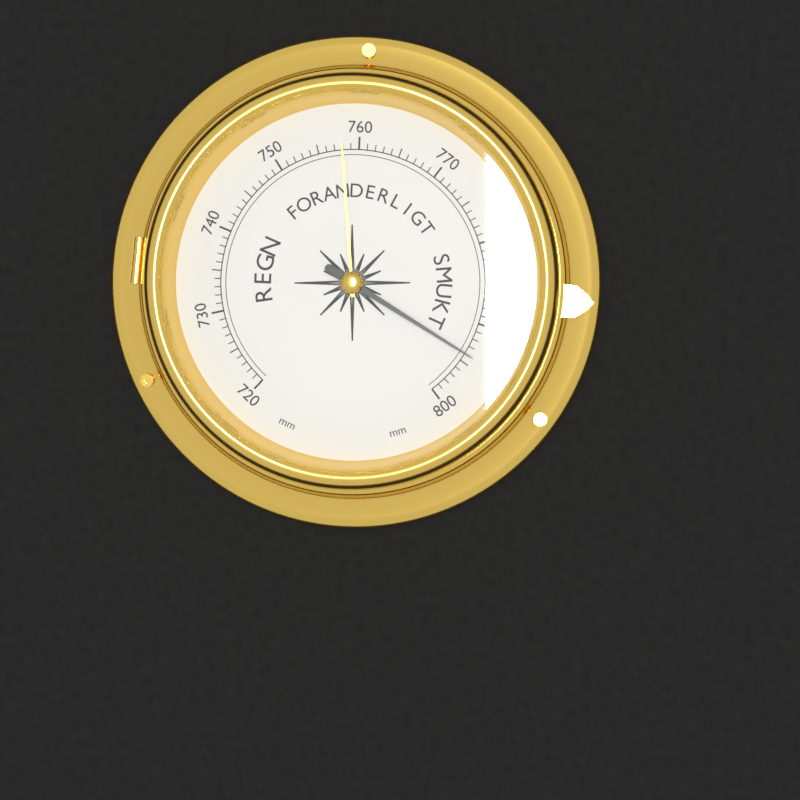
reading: 794 mm
